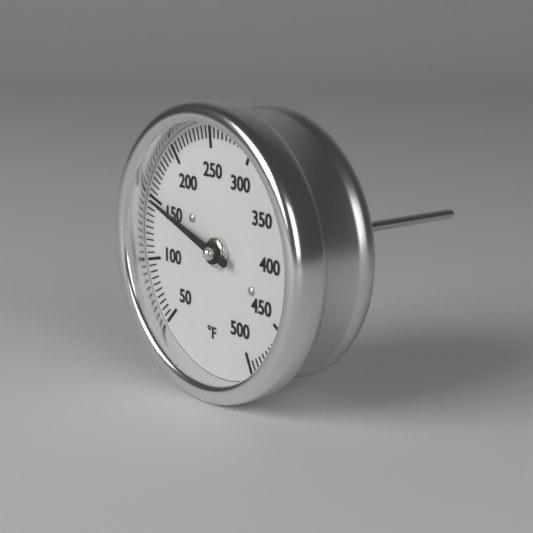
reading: 150 °F
